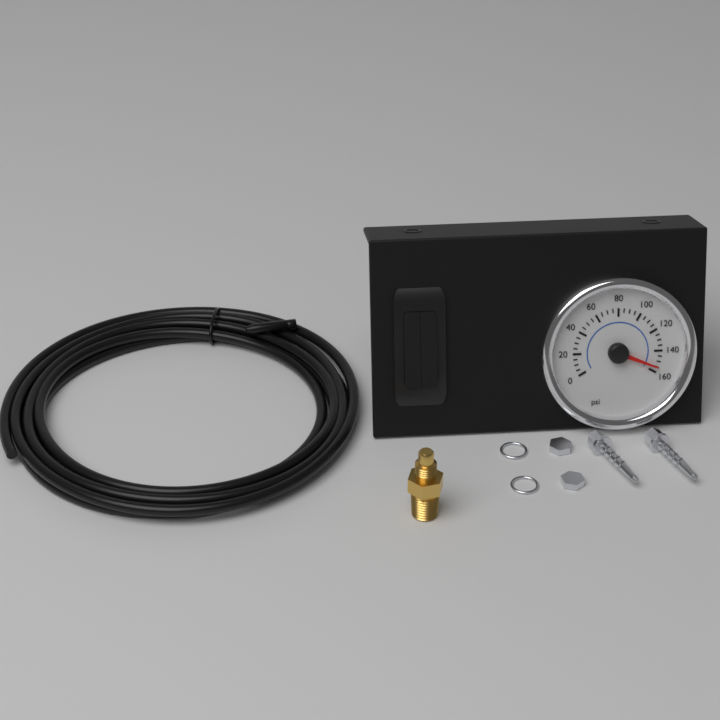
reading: 155 psi
